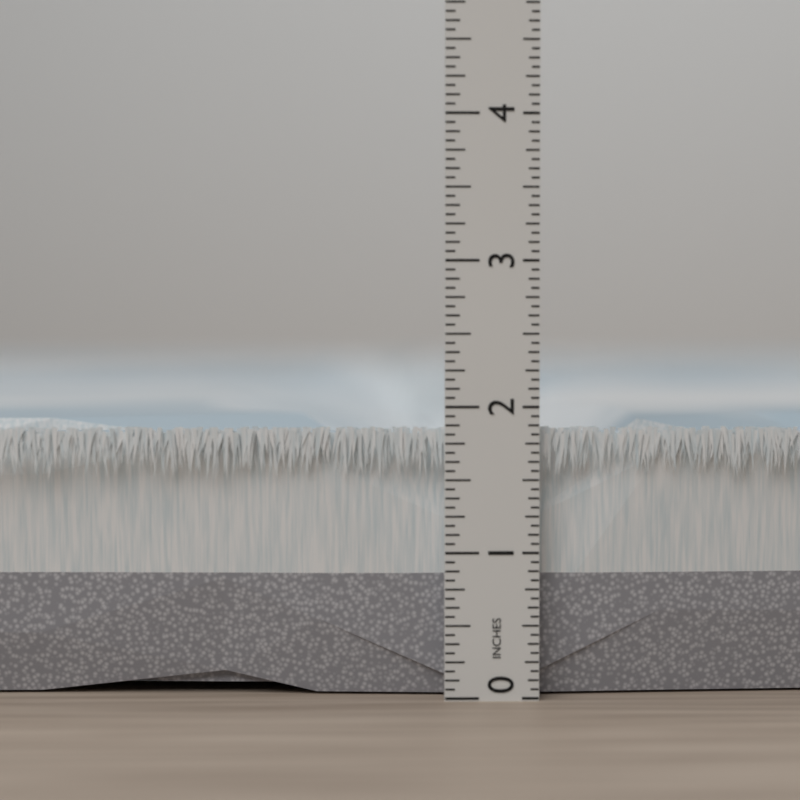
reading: 1.8750 in
